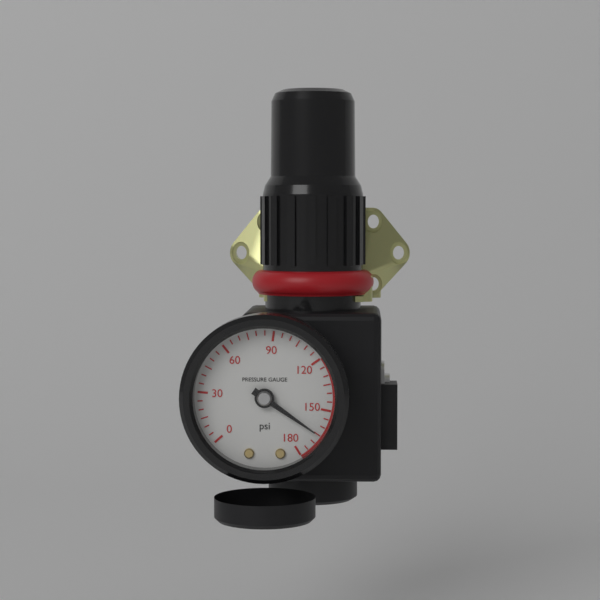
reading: 165 psi
